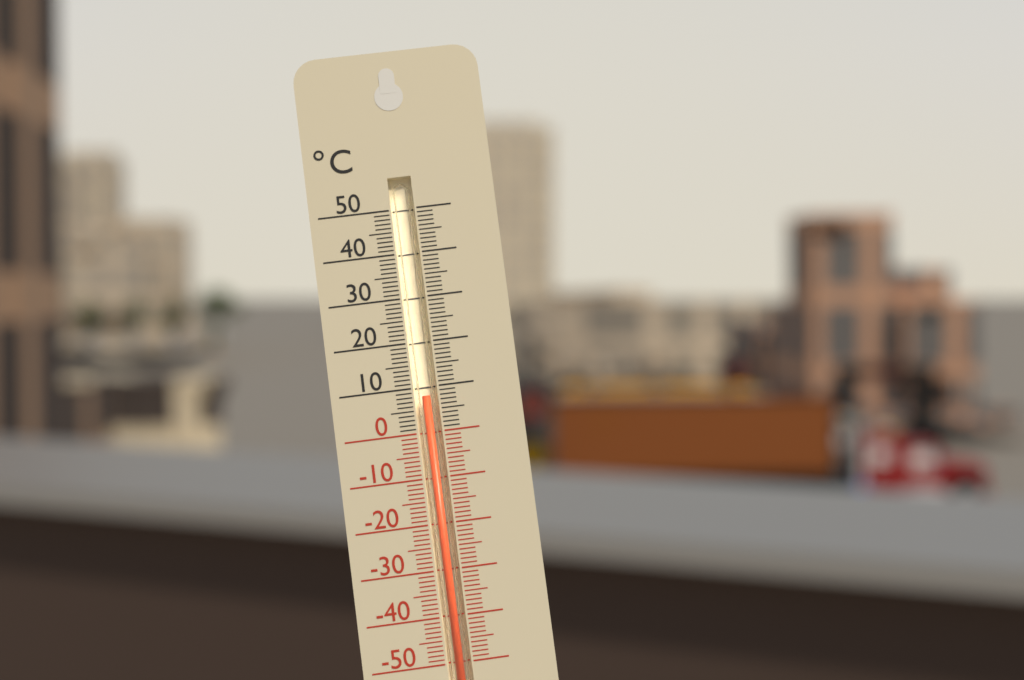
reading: 8 °C
